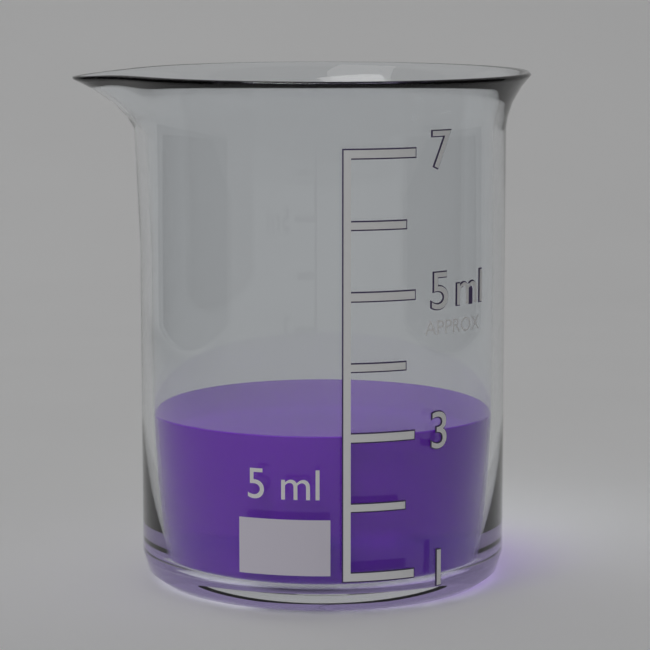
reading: 3 ml
